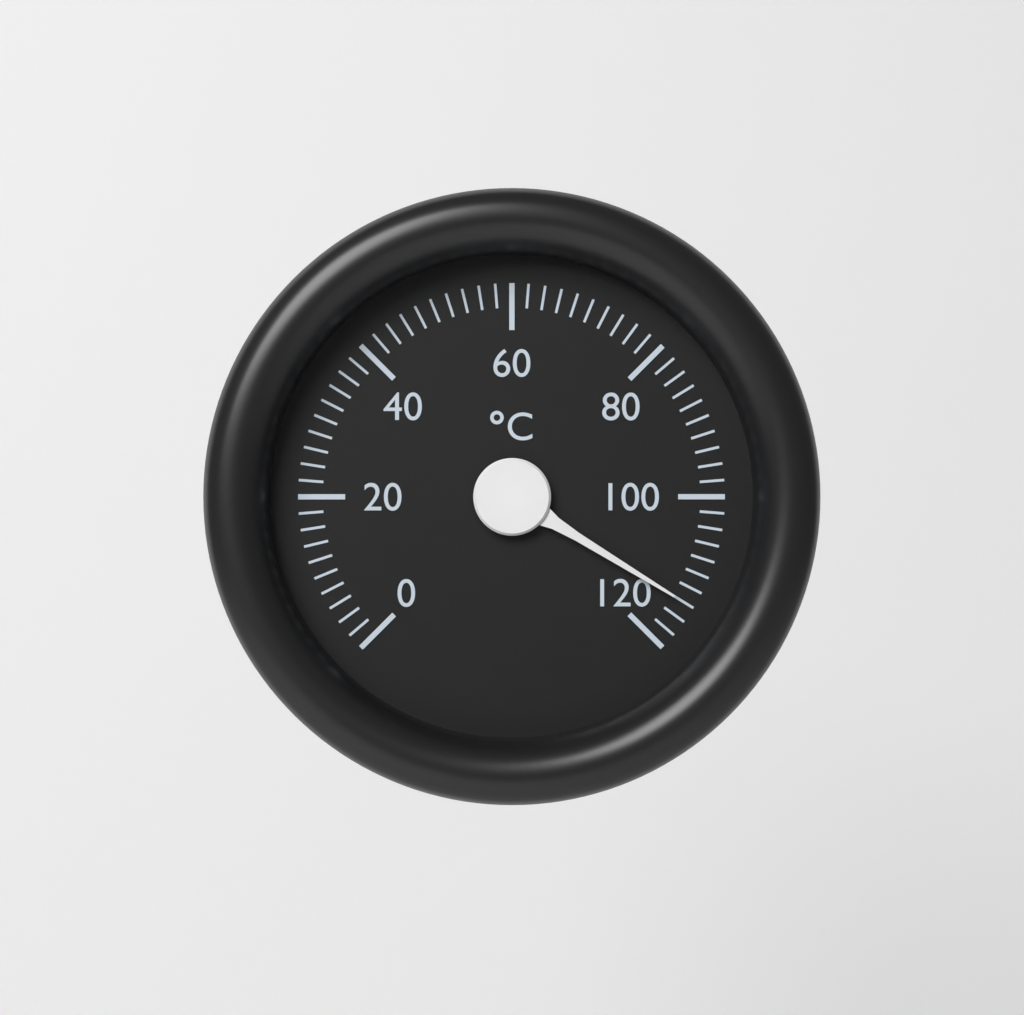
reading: 114 °C
